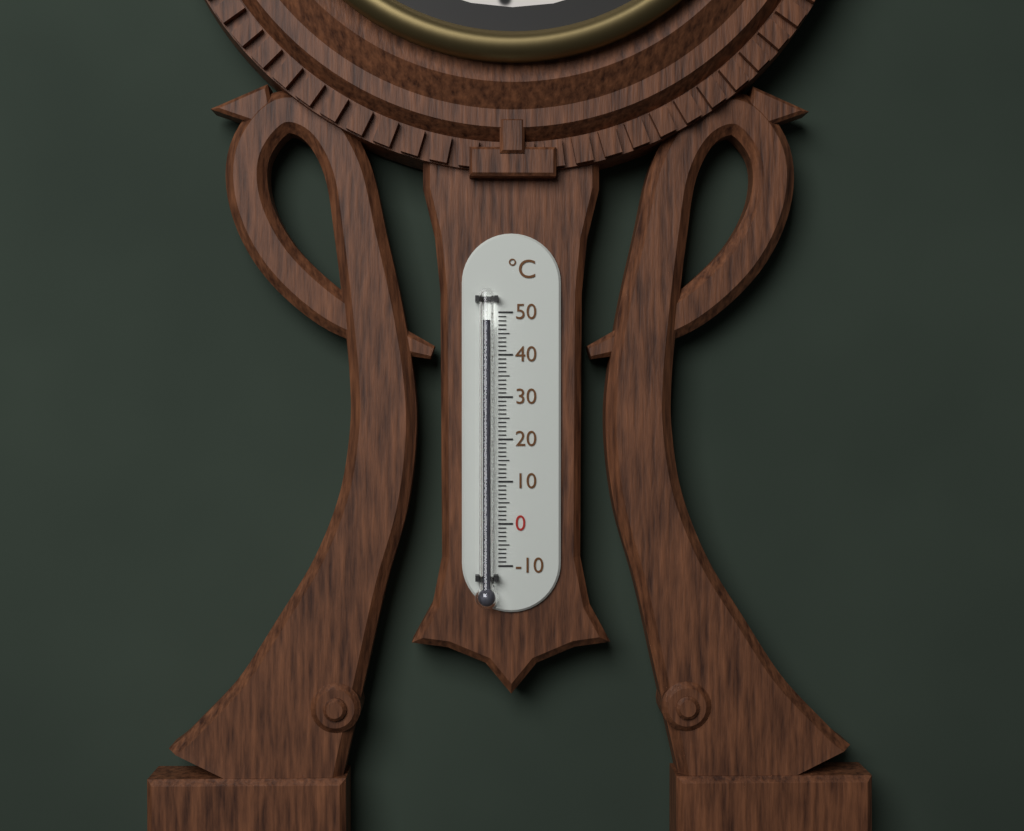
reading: 48 °C
